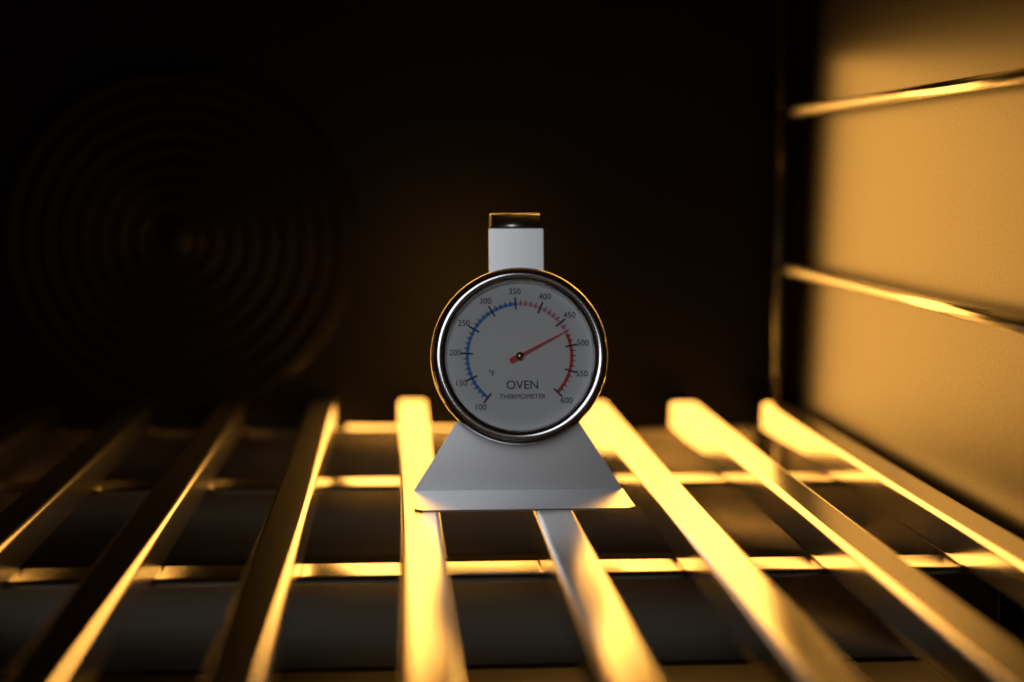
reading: 470 °F
